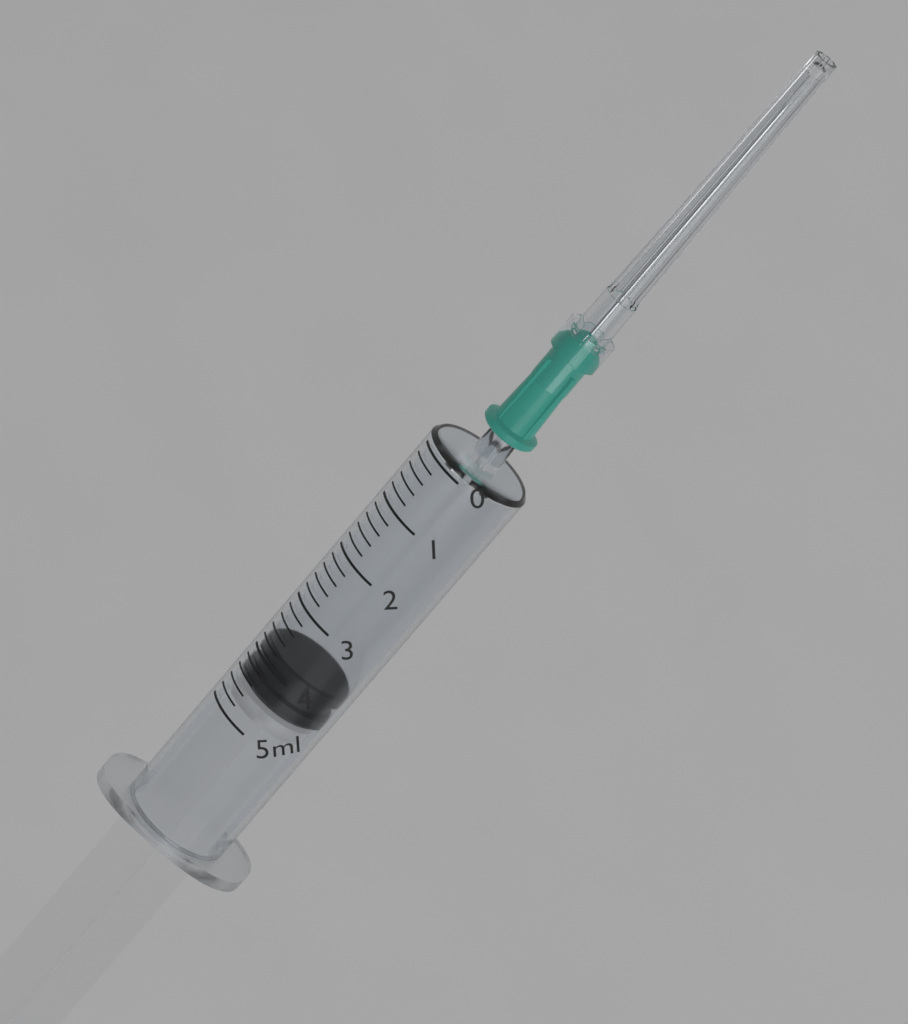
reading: 3.8 ml
